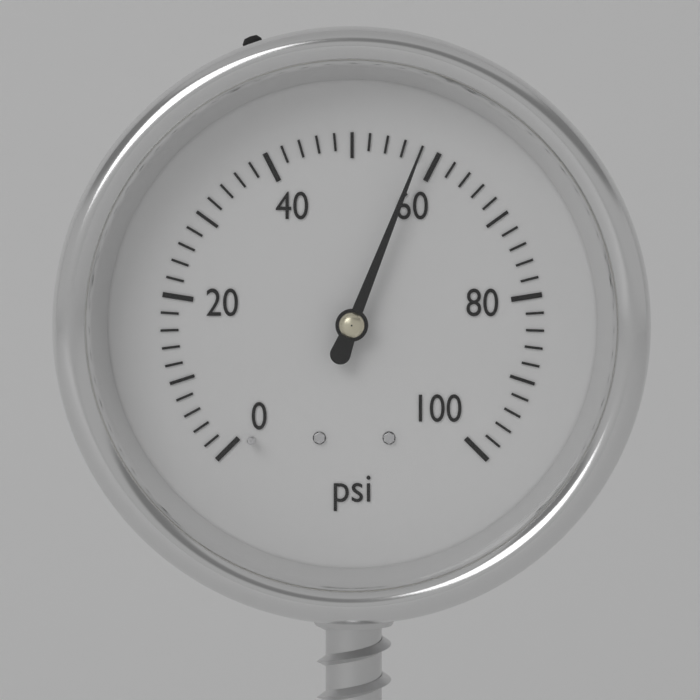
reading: 58 psi
